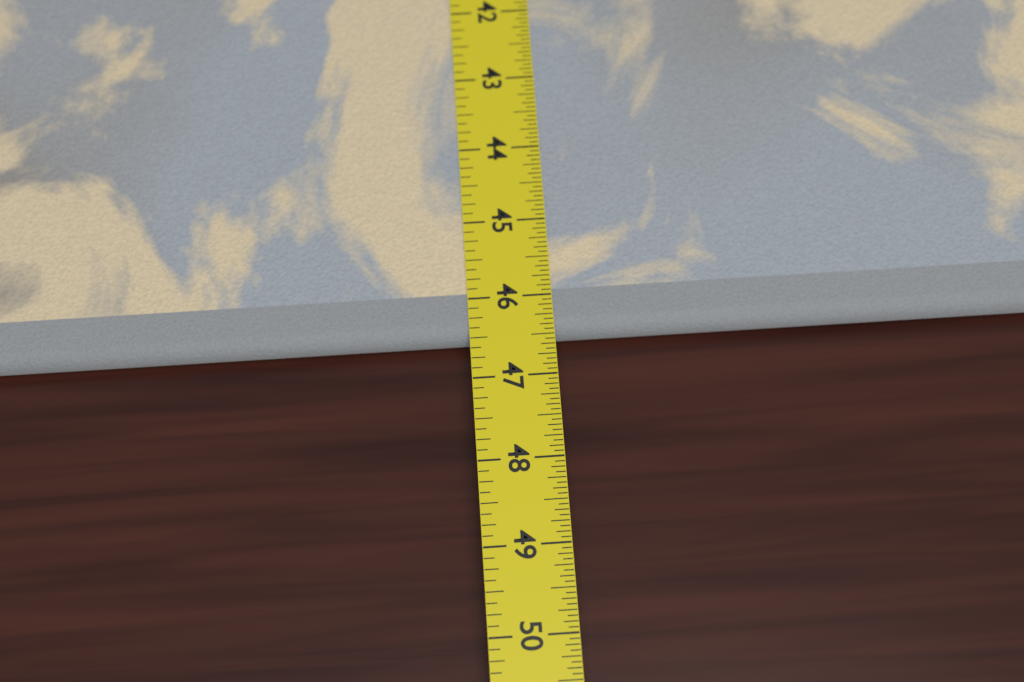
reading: 46.5000 in
